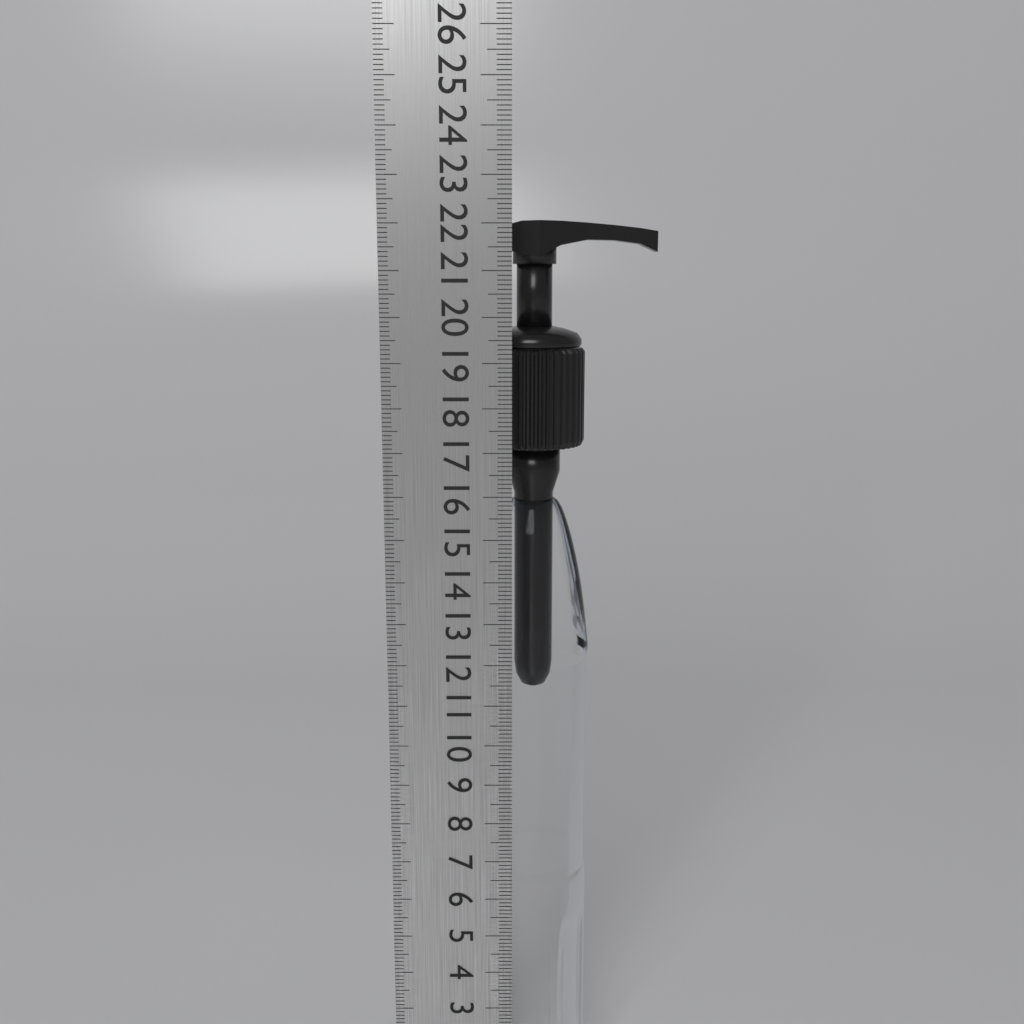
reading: 22.1 cm
